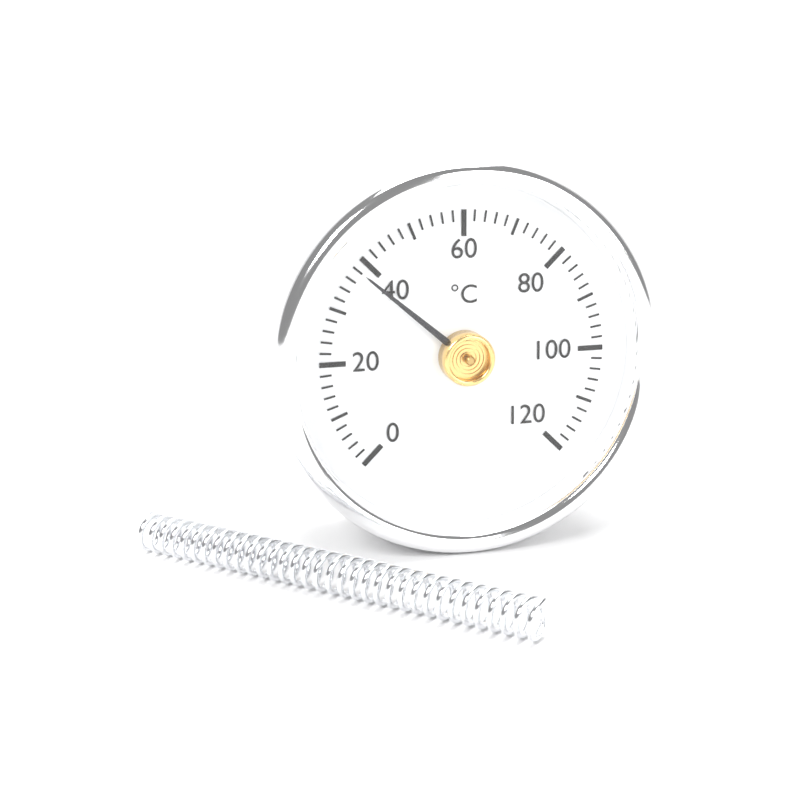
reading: 38 °C
